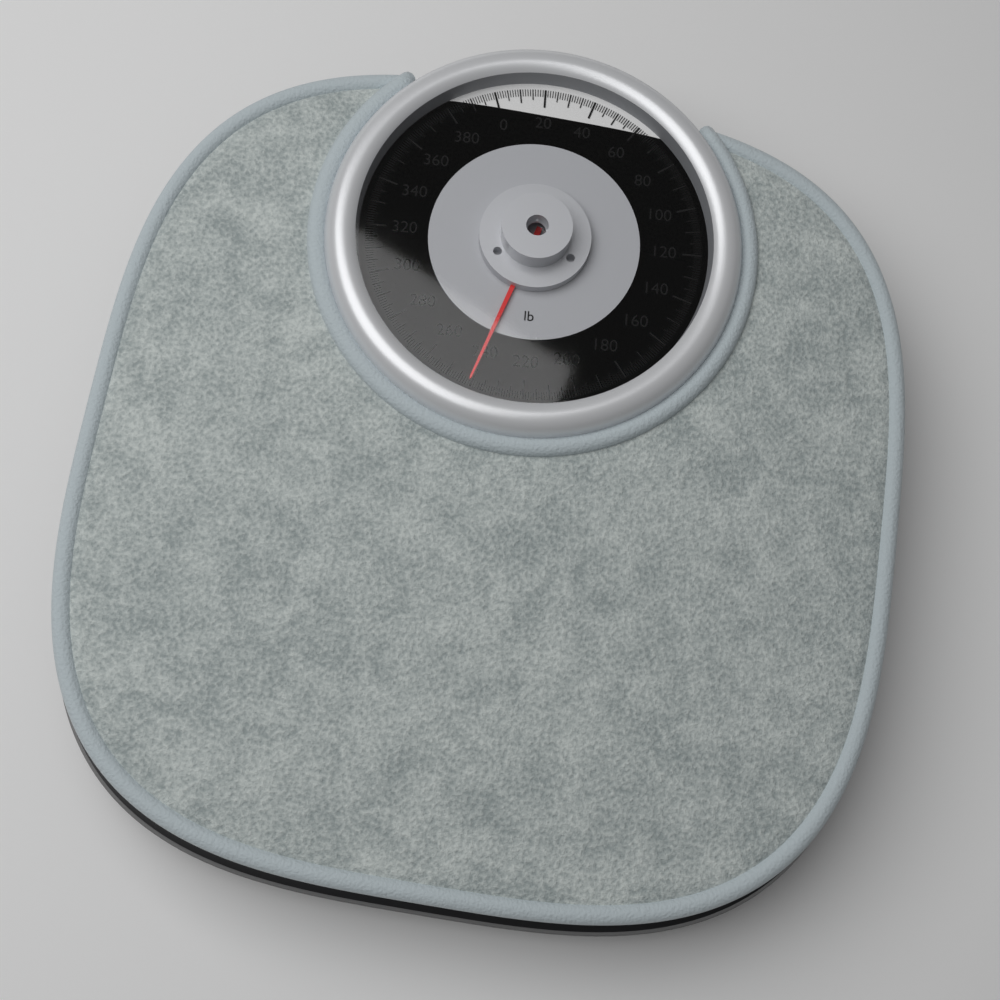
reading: 241 lb
